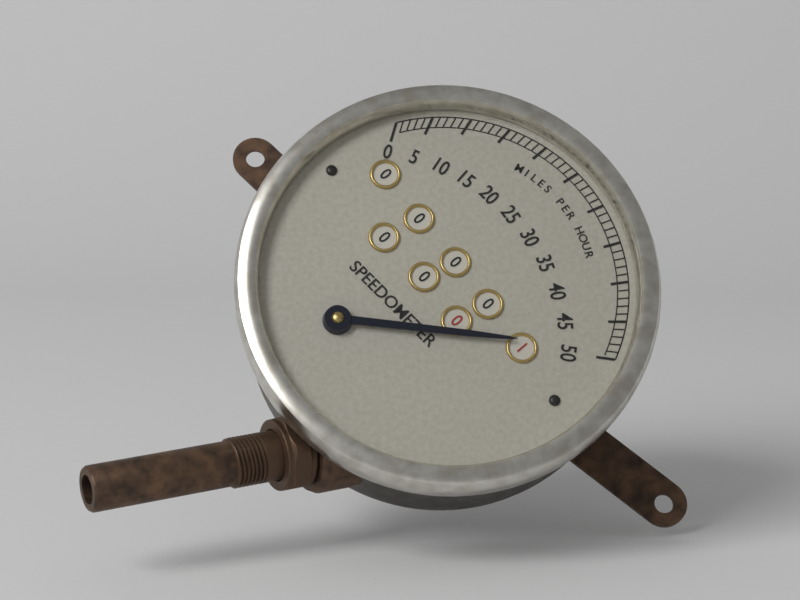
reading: 49 mph
